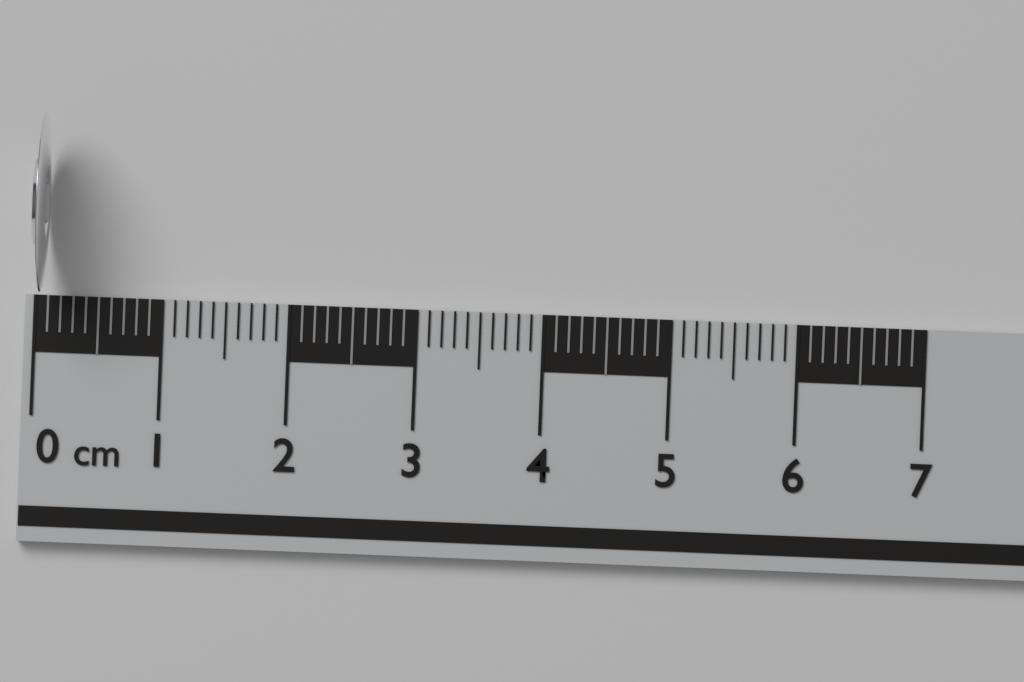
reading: 0.1 cm
